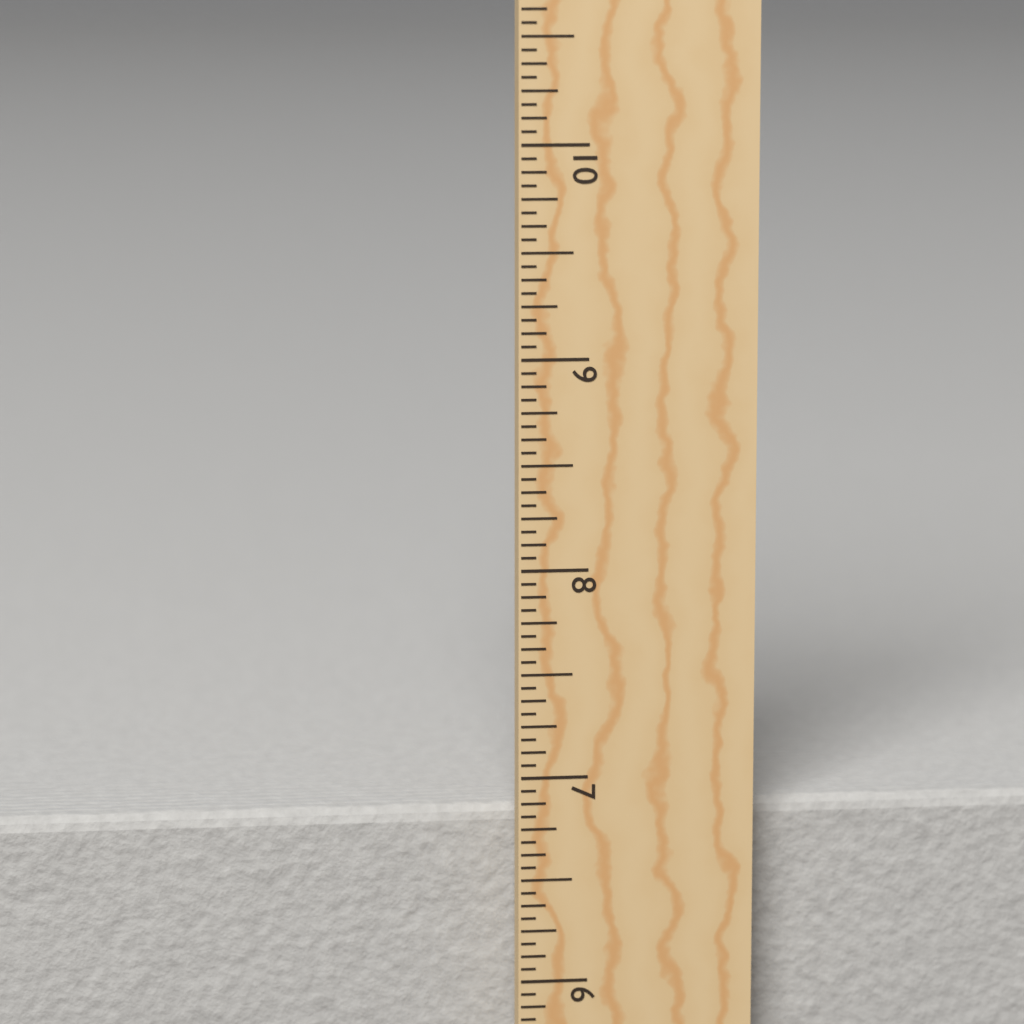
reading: 6.8125 in
